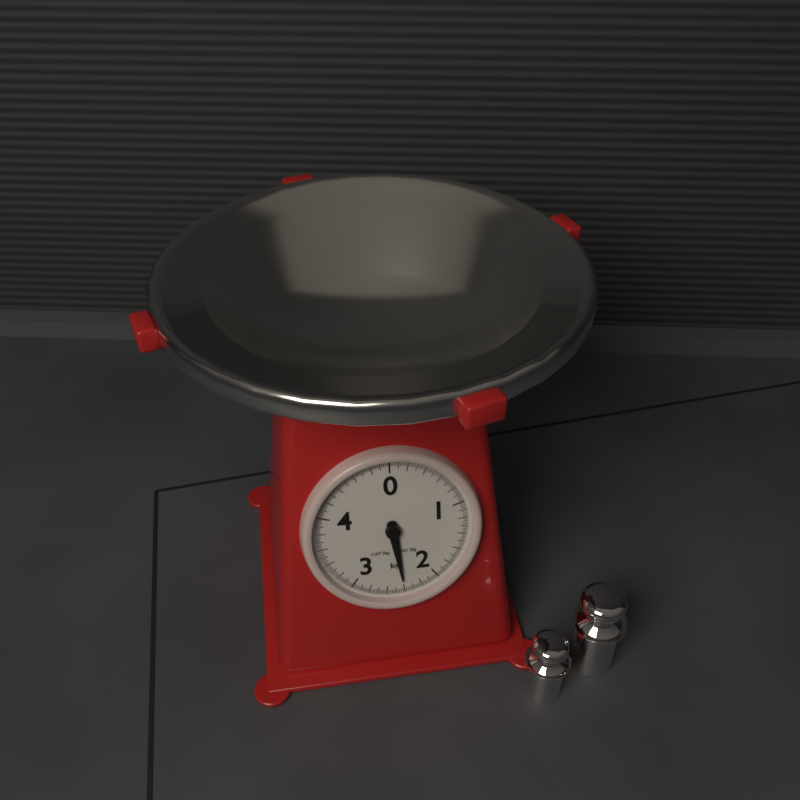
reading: 2.40 kg
